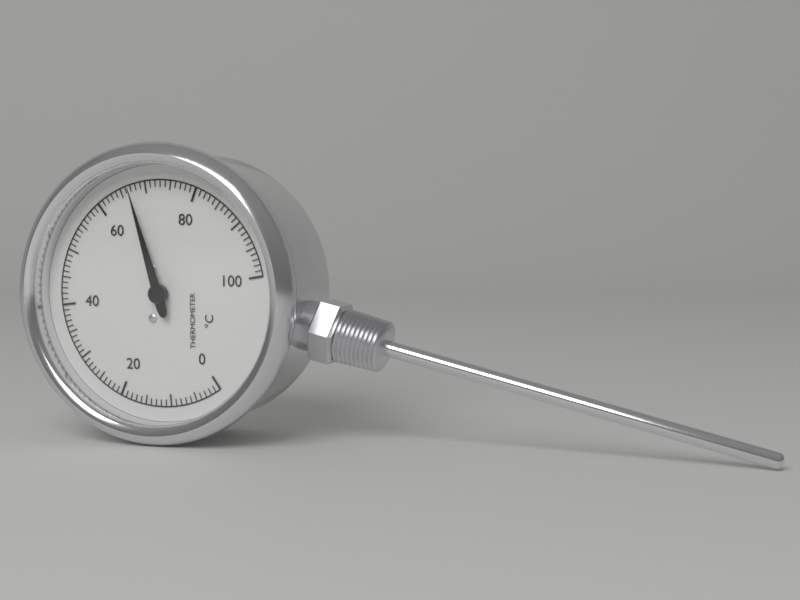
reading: 67 °C
